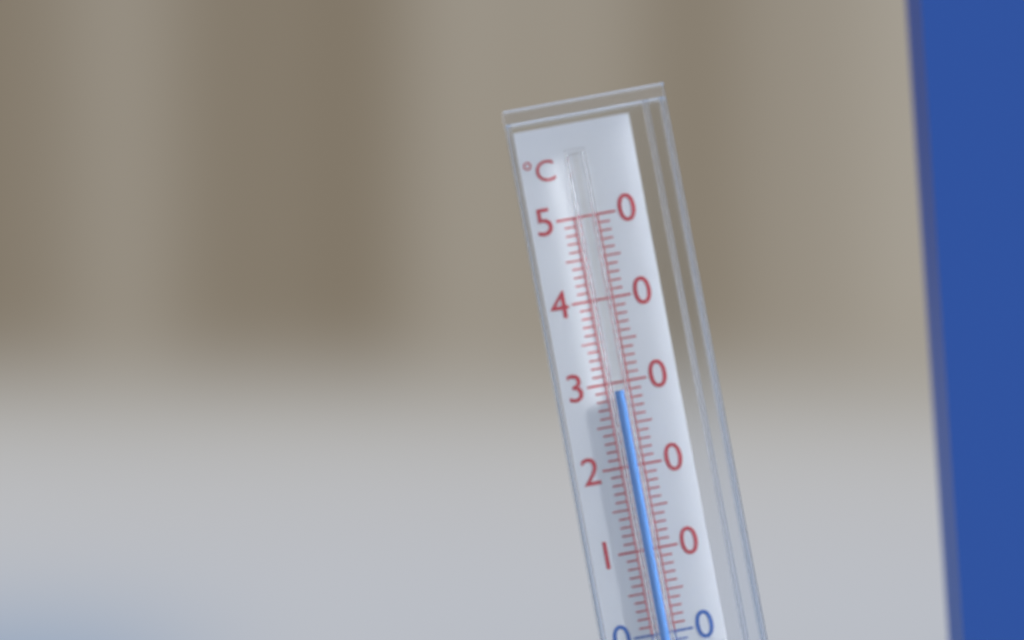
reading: 29 °C
